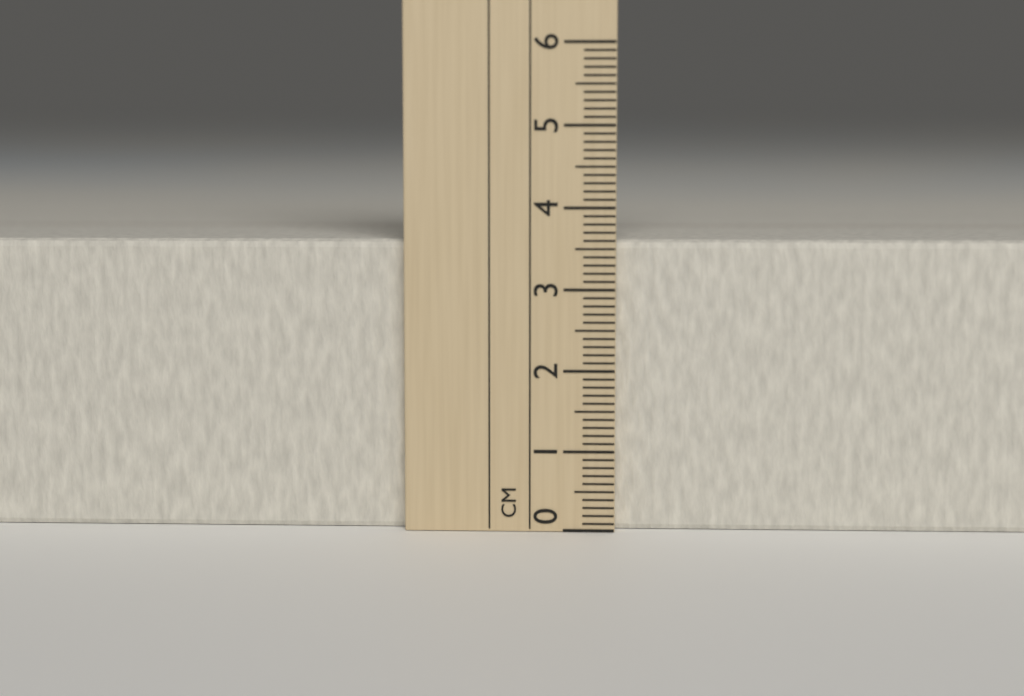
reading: 3.6 cm
